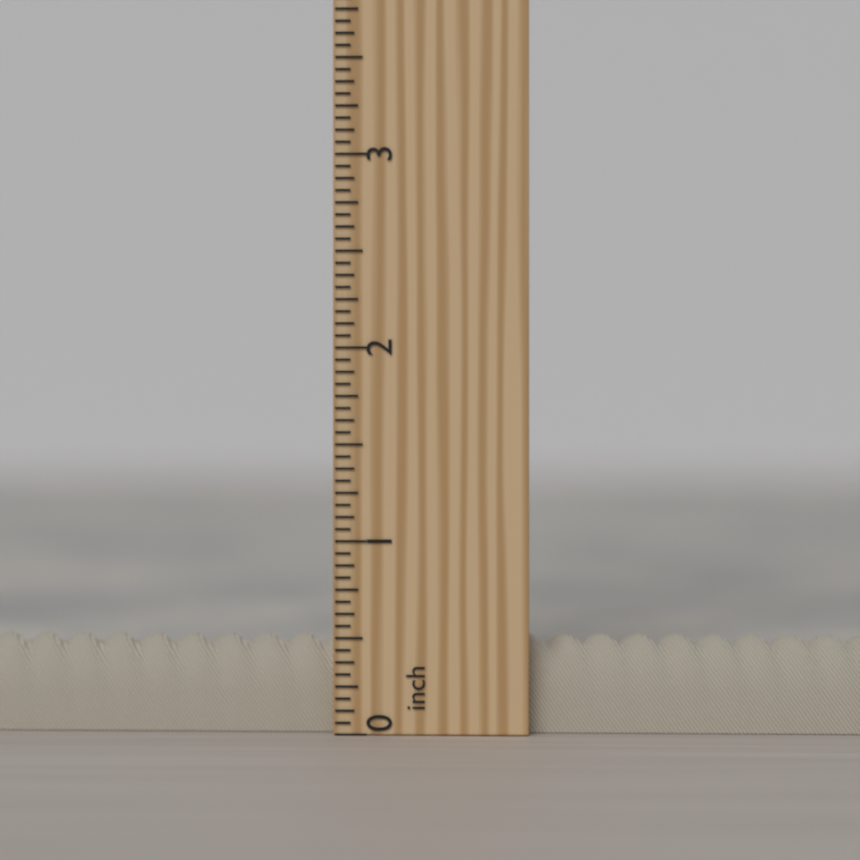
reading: 0.5000 inch
